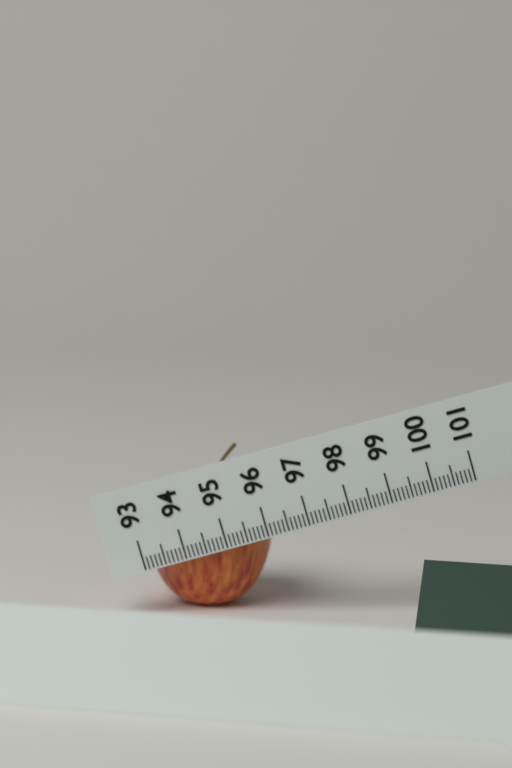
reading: 96.1 (no unit)
